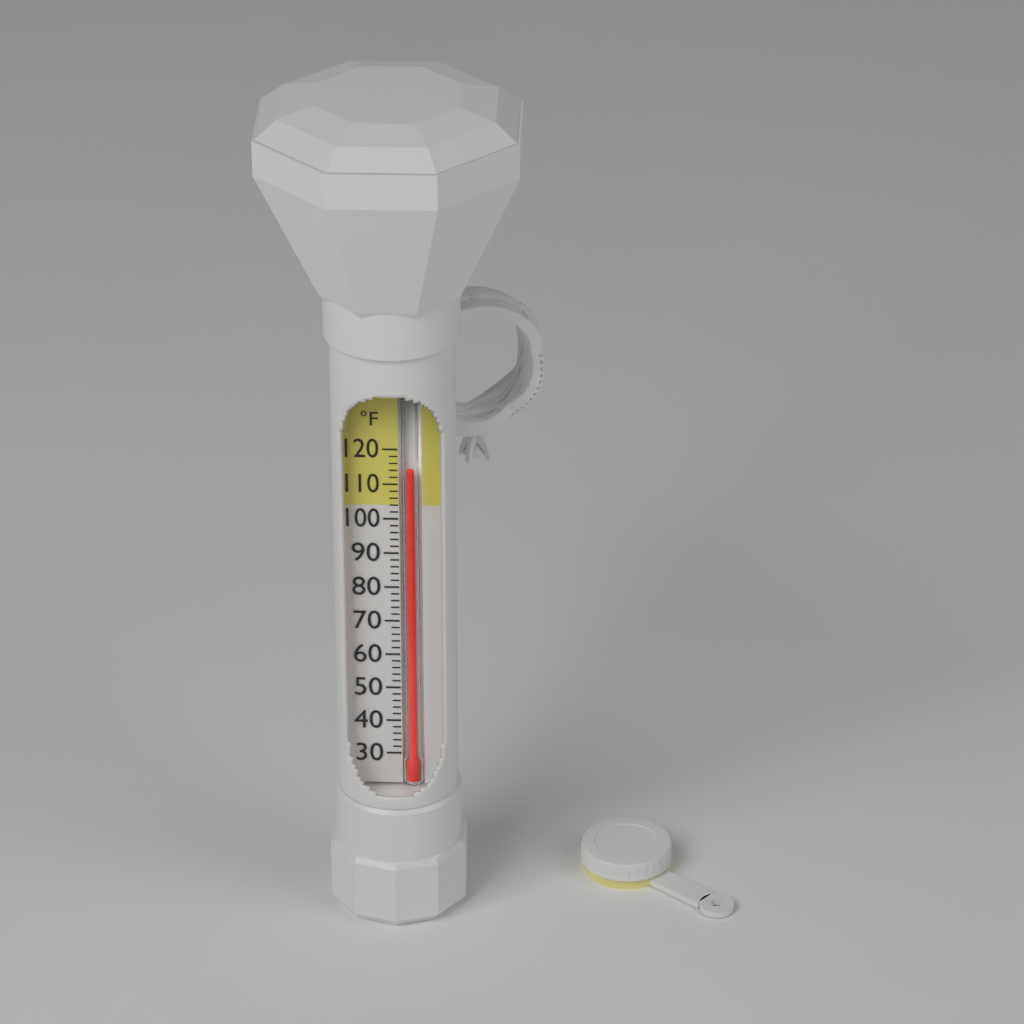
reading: 114 °F
